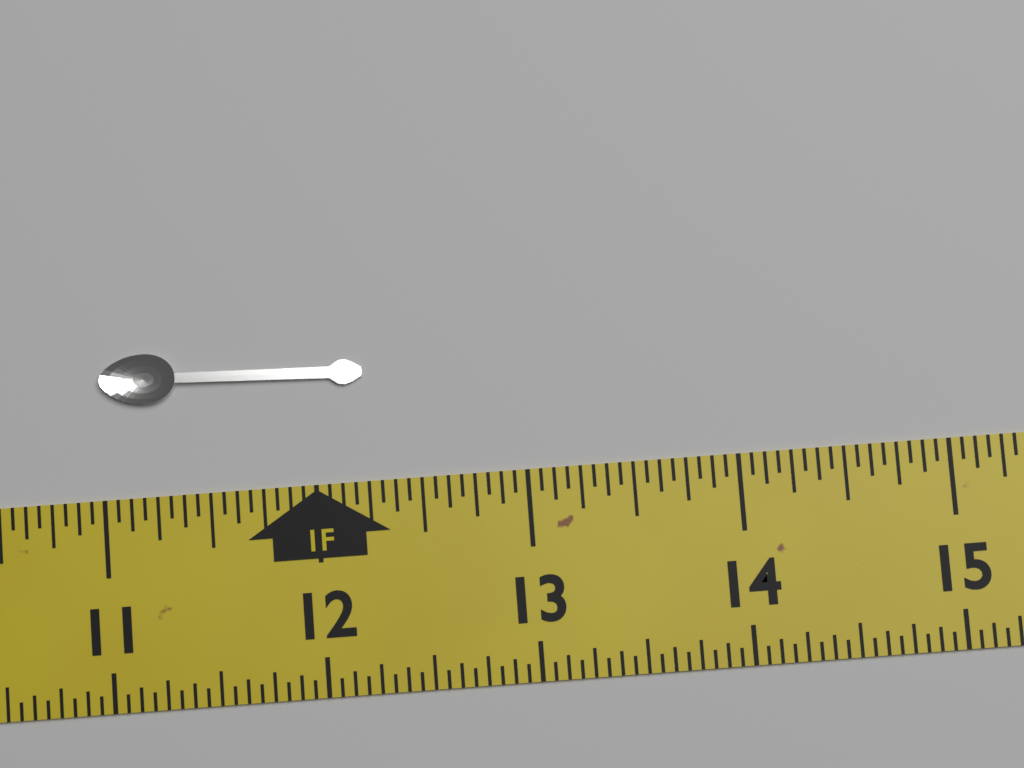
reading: 12.2500 in
